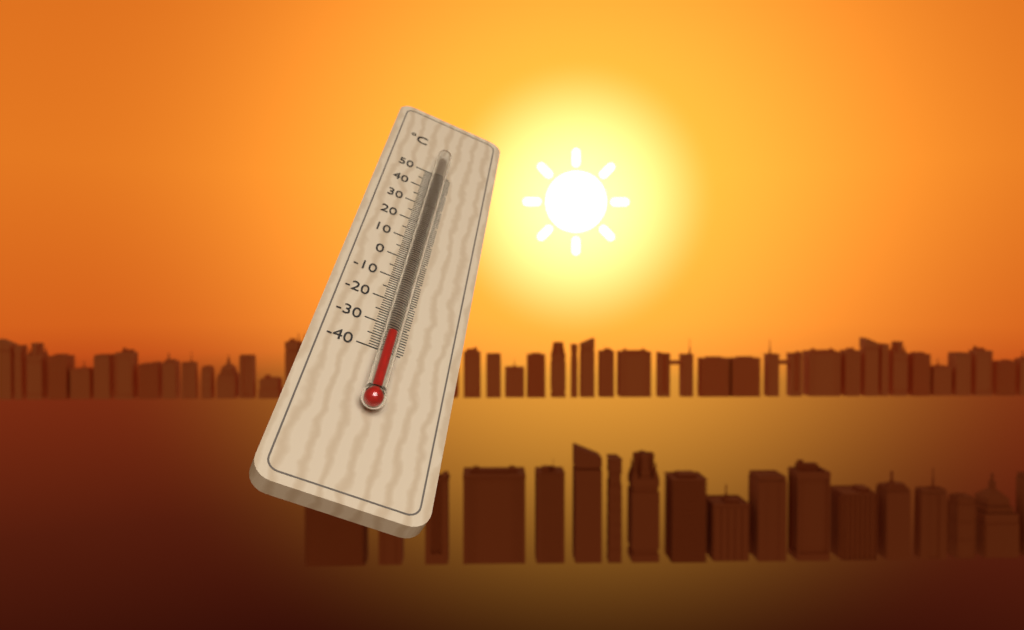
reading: -36 °C
